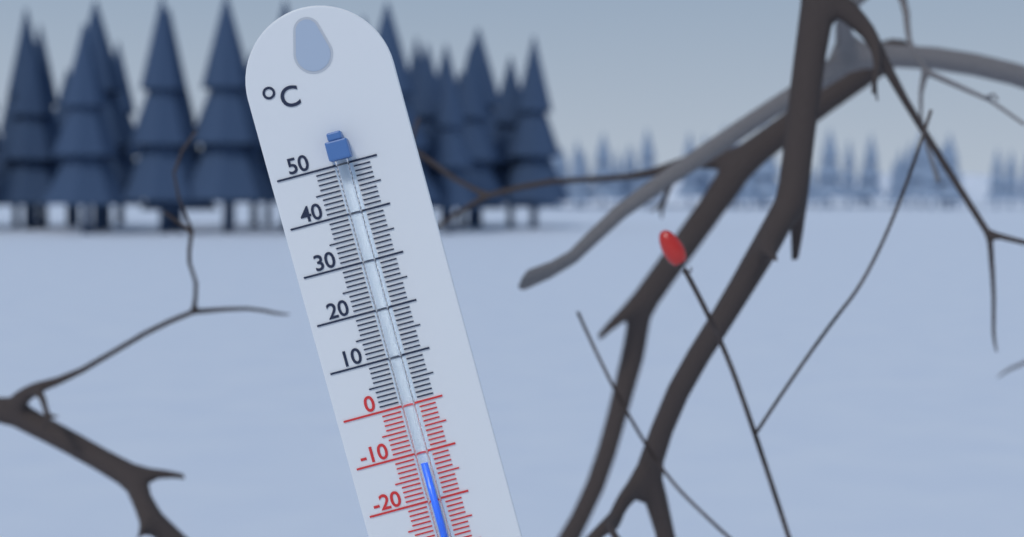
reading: -12 °C
